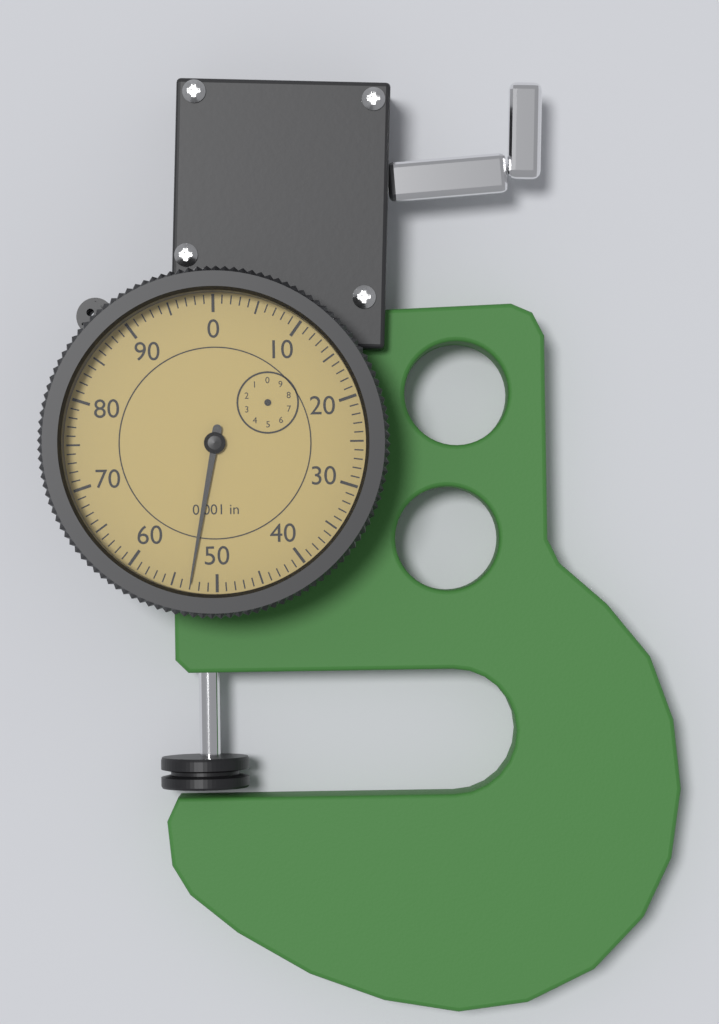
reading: 53 0.001 in
